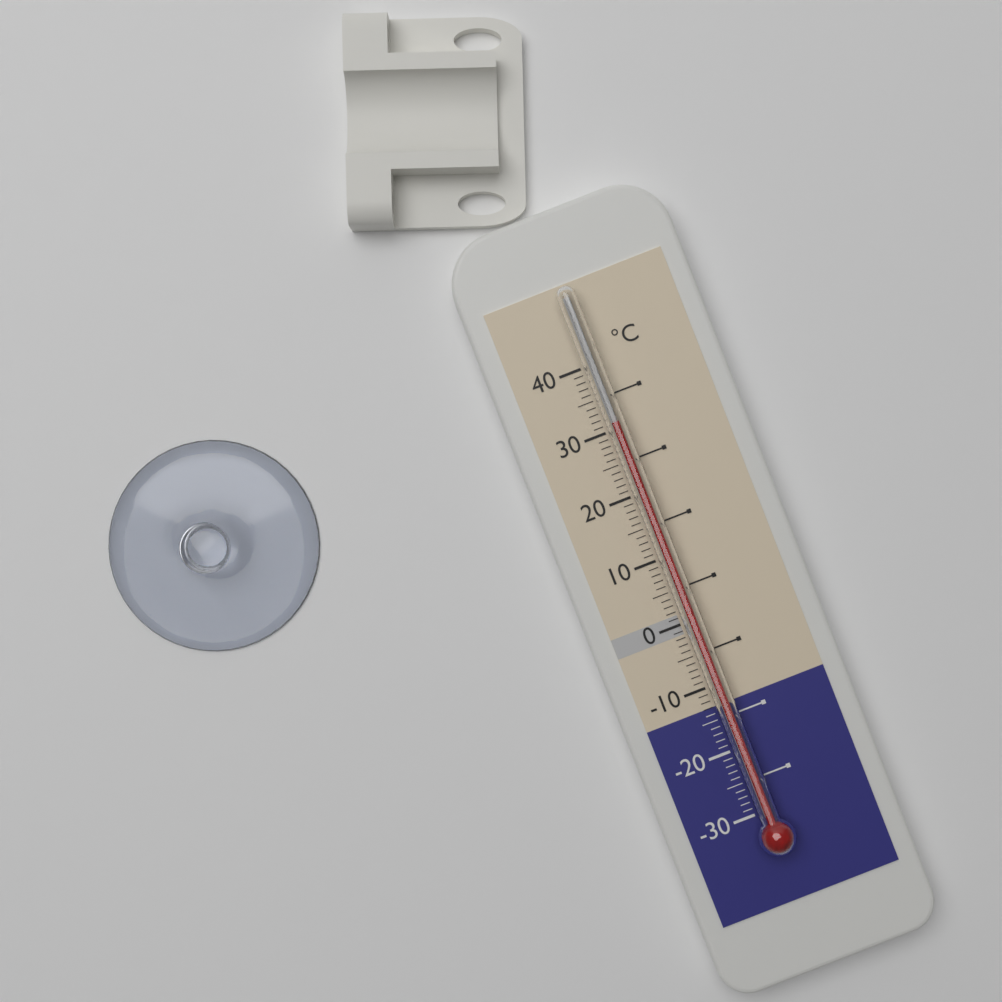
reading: 31 °C
